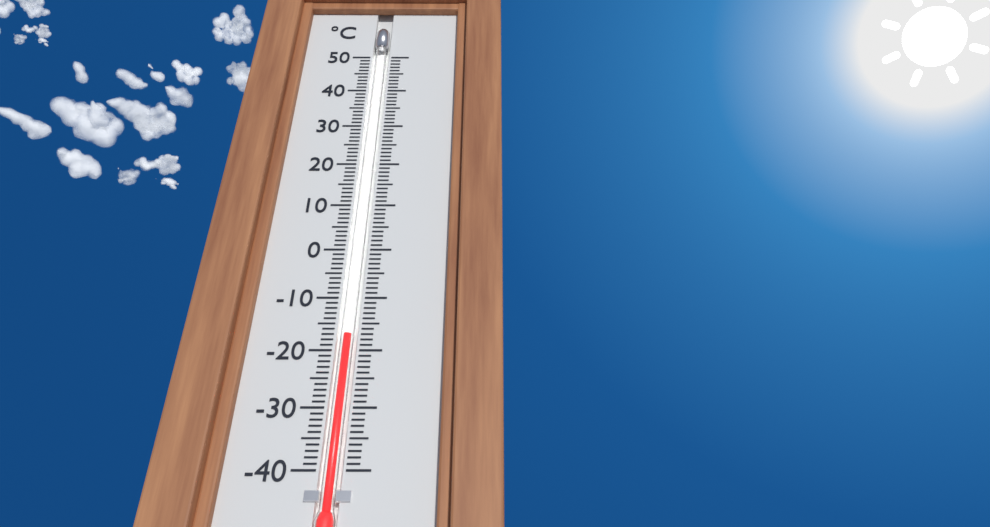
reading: -17 °C
